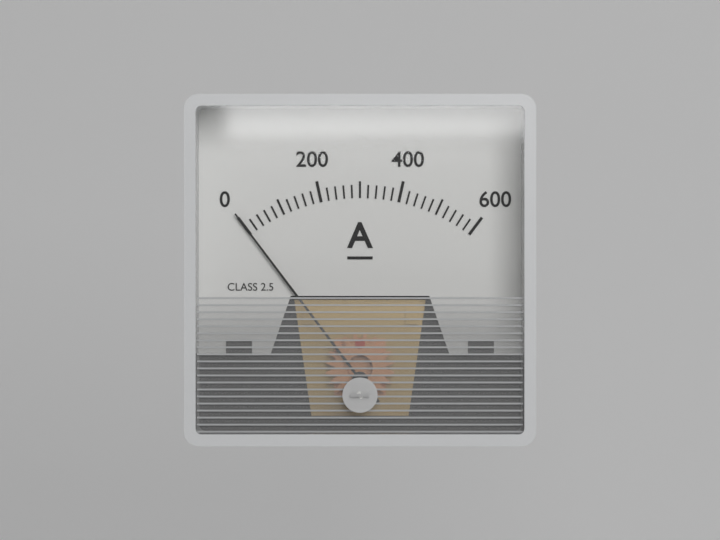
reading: 0 A
